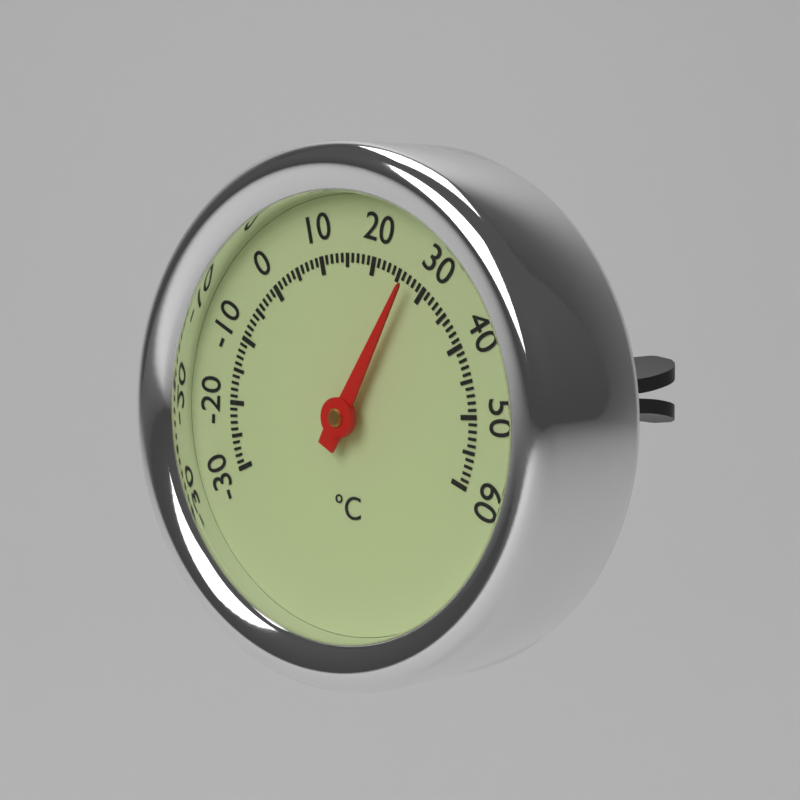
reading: 27 °C
